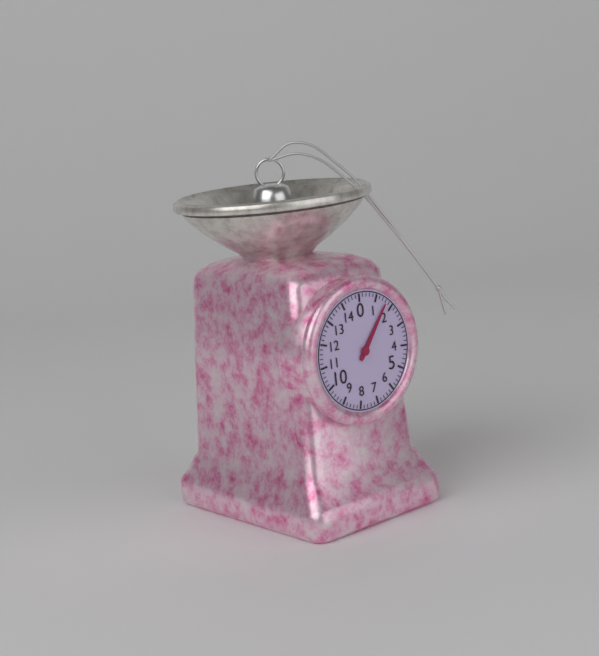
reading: 1.6 (no unit)
